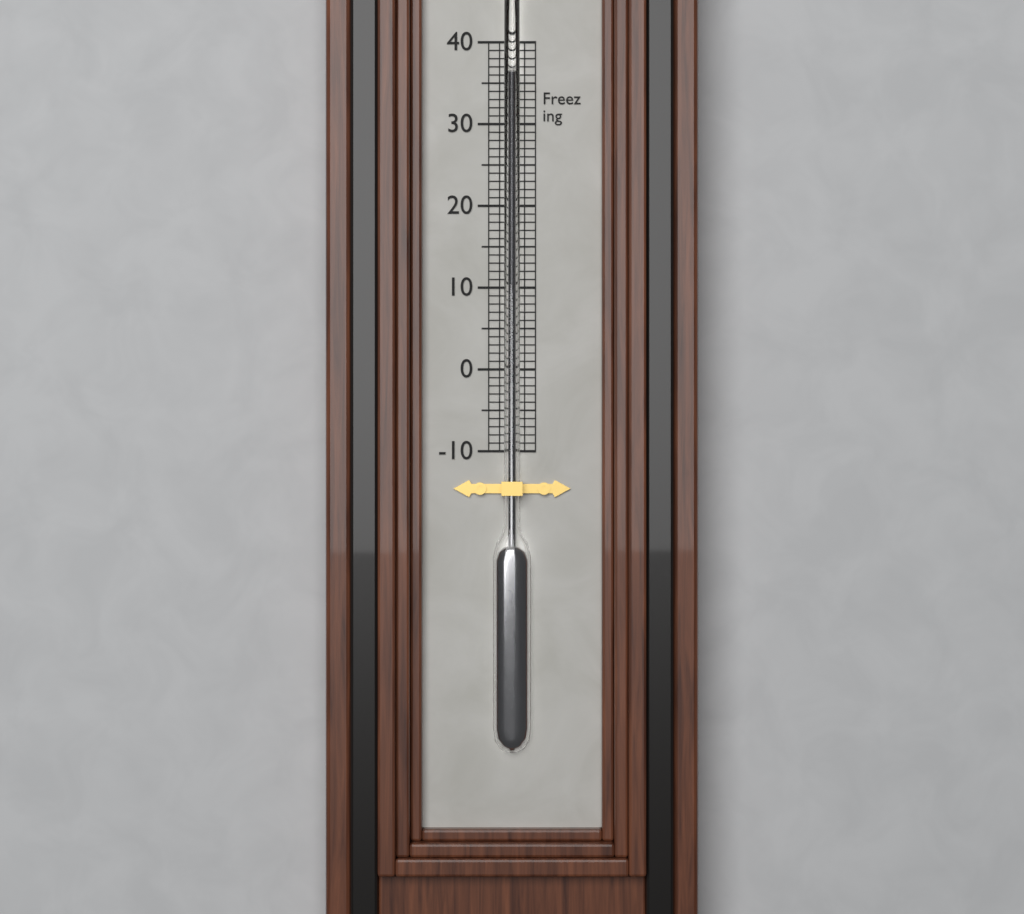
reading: 36 (no unit)
